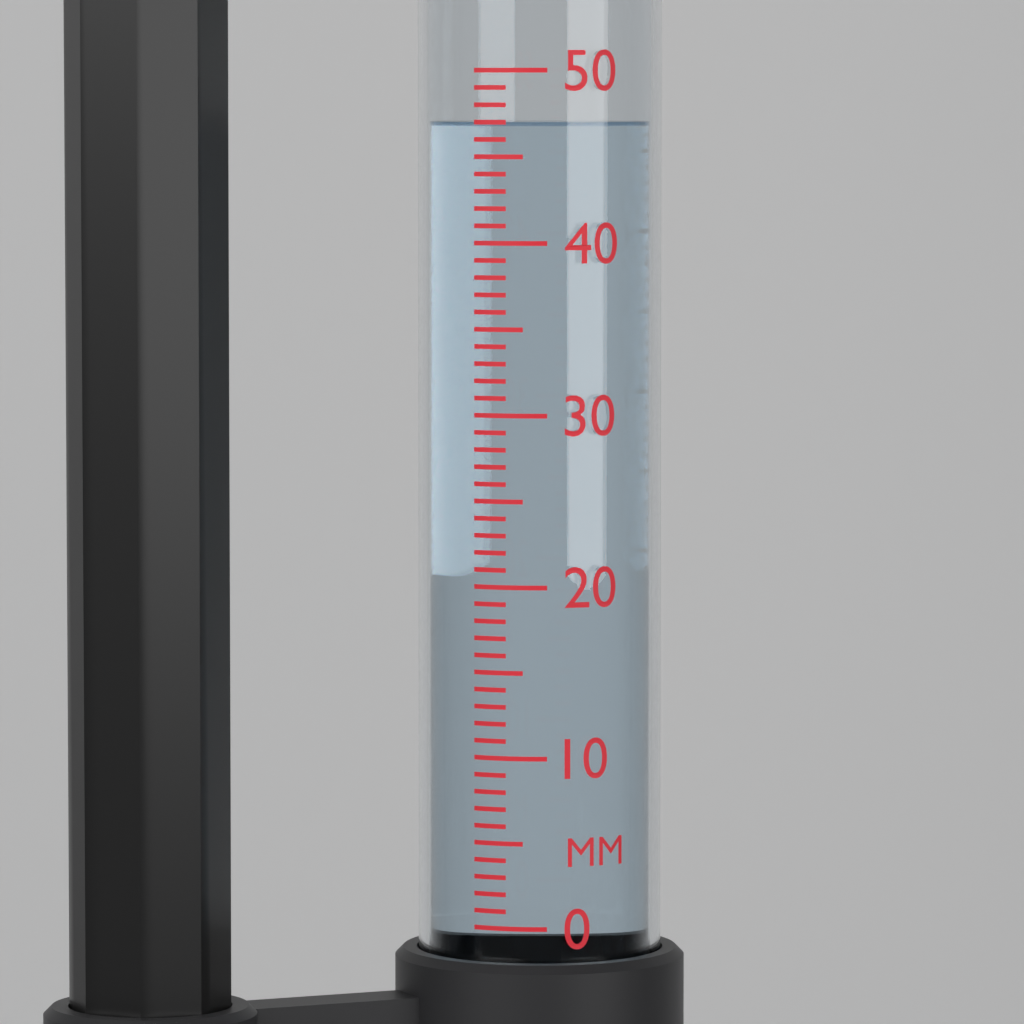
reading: 47 mm
